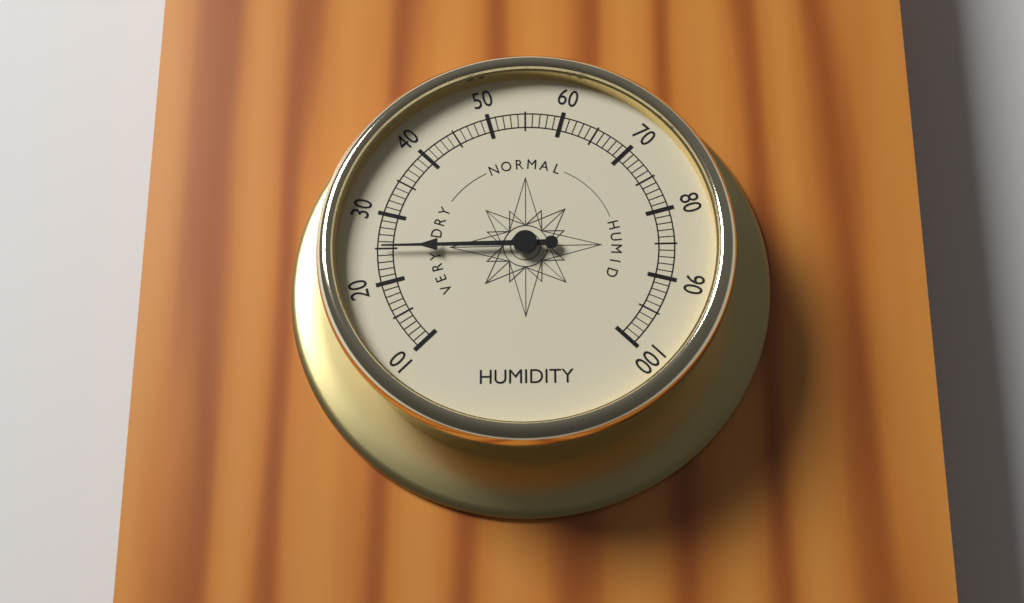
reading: 25 (no unit)
